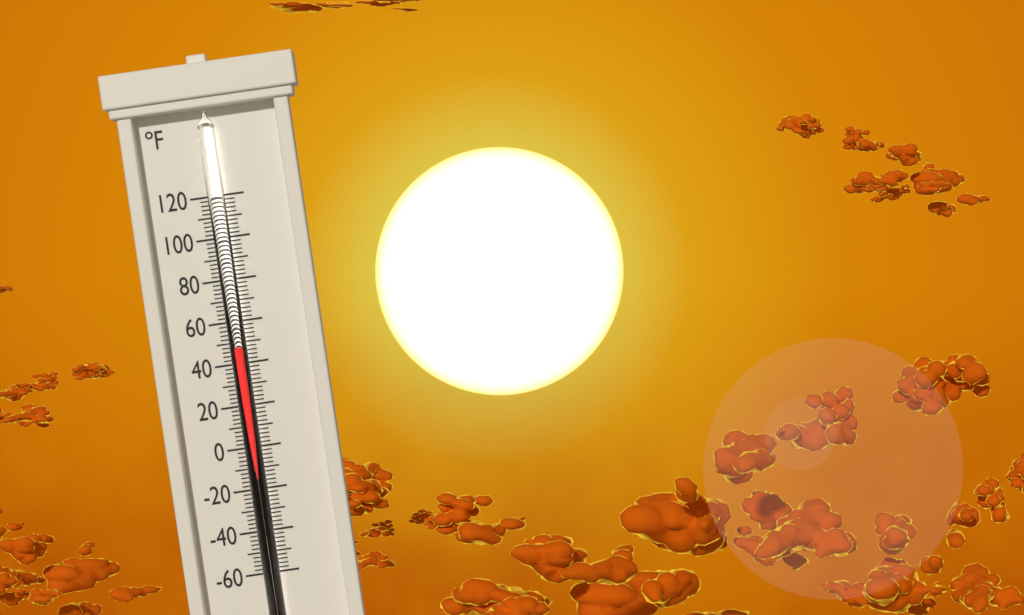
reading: 48 °F
